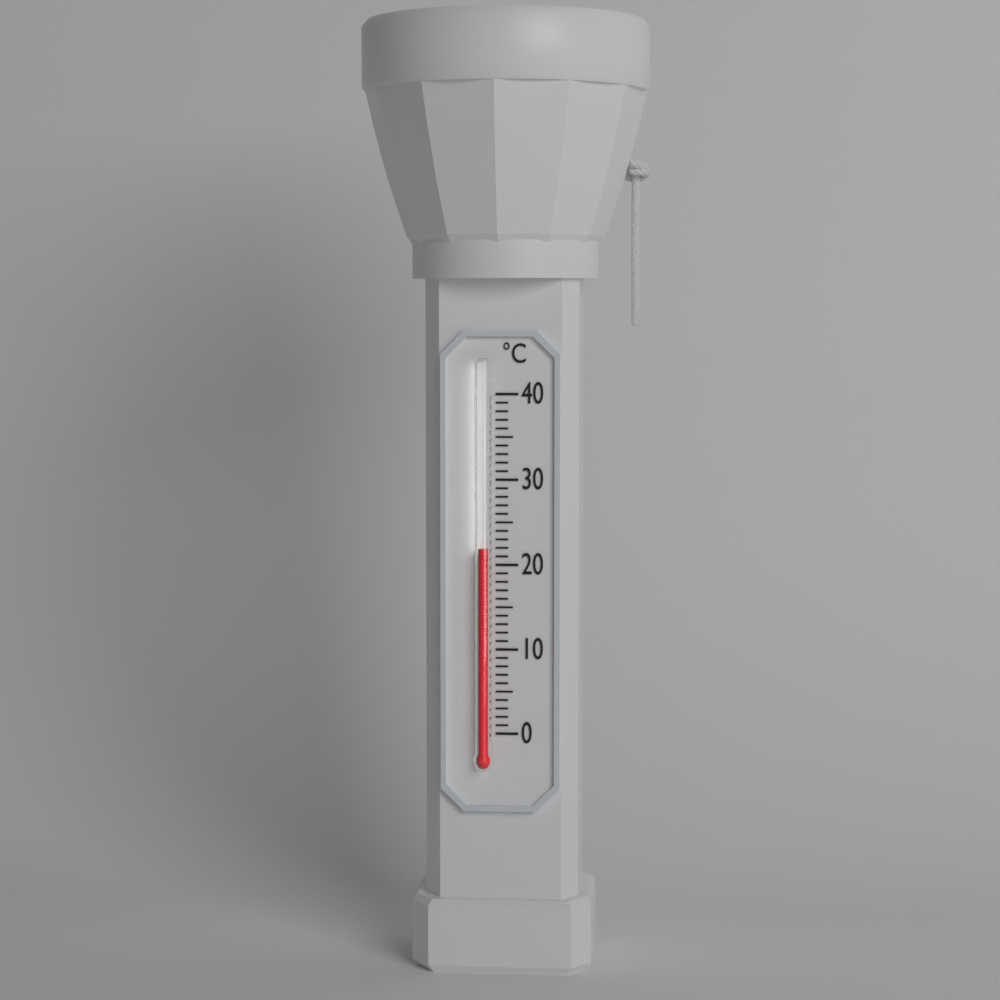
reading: 22 °C
